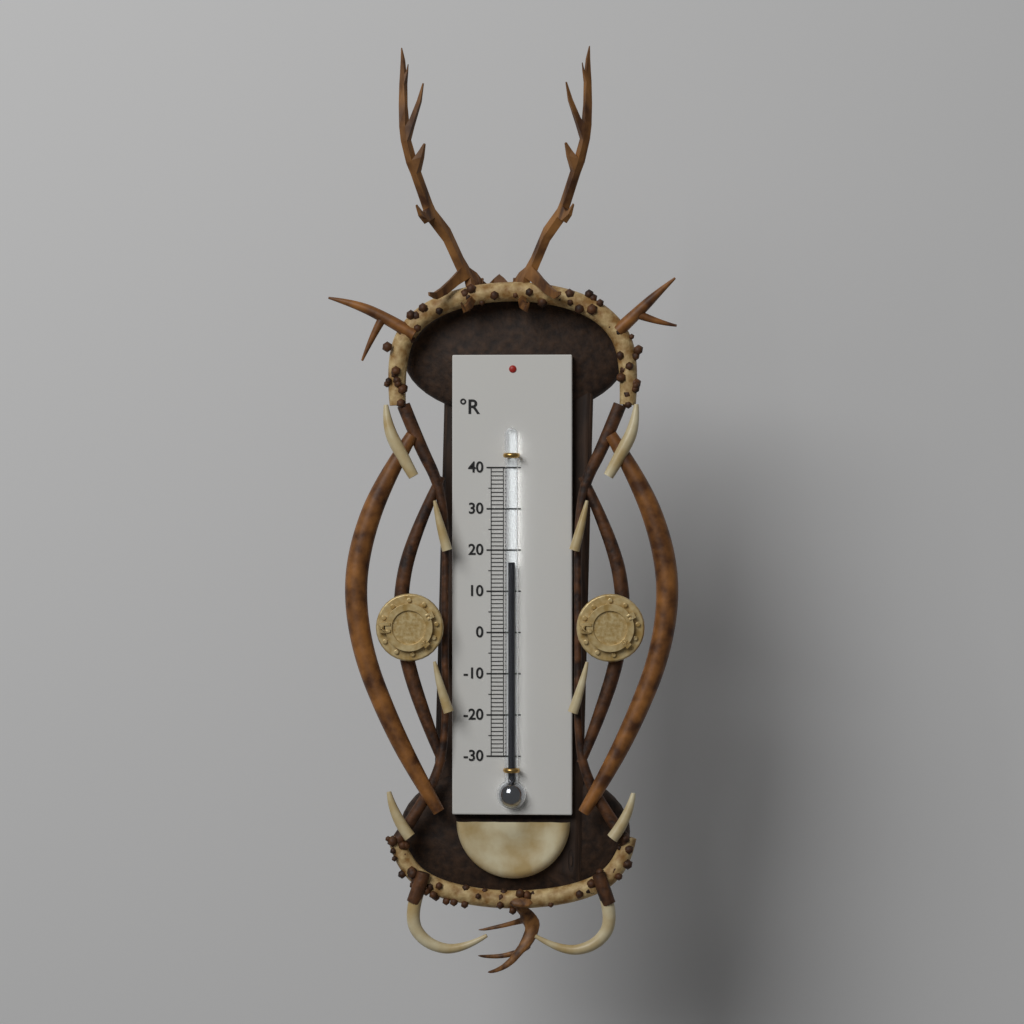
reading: 17 °R
